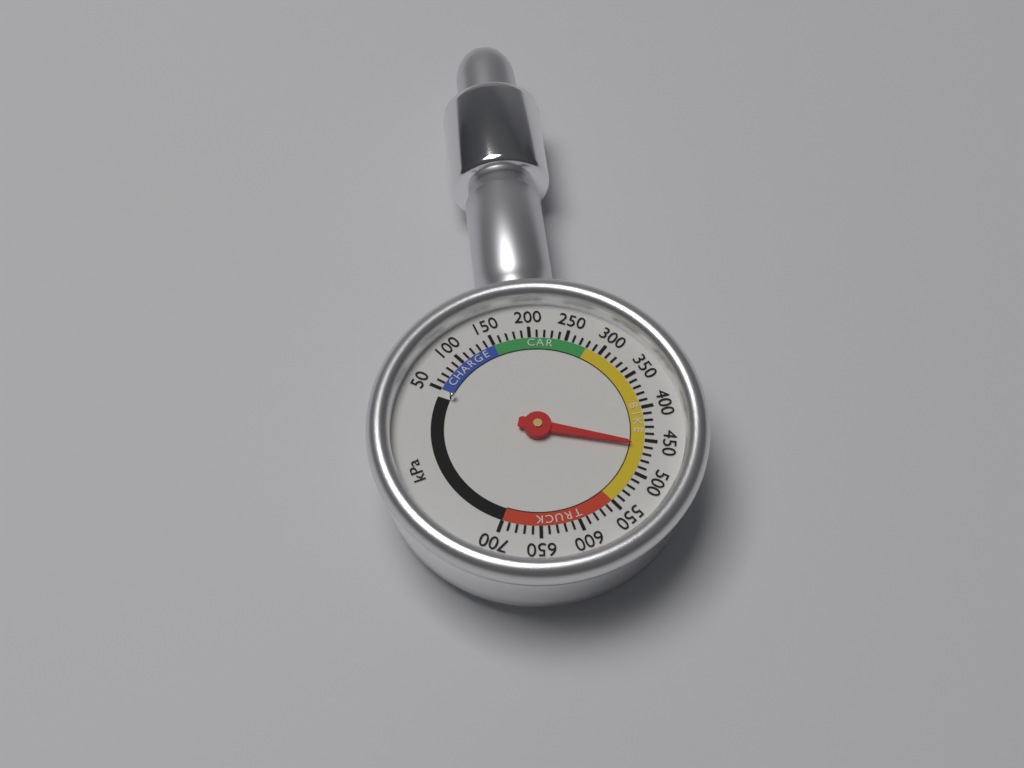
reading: 460 kPa
